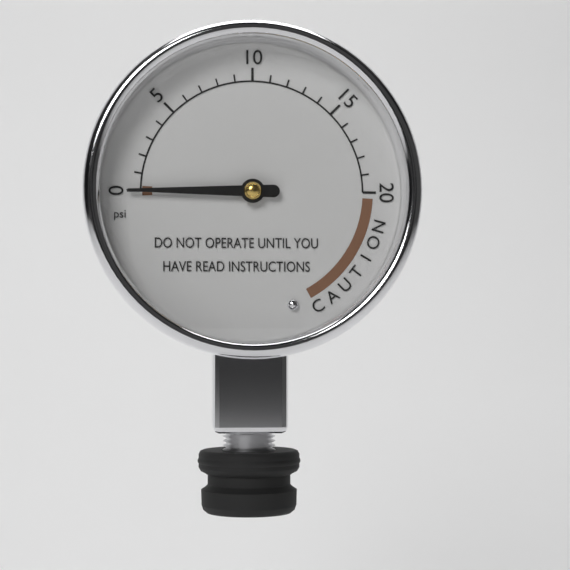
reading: 0 psi
